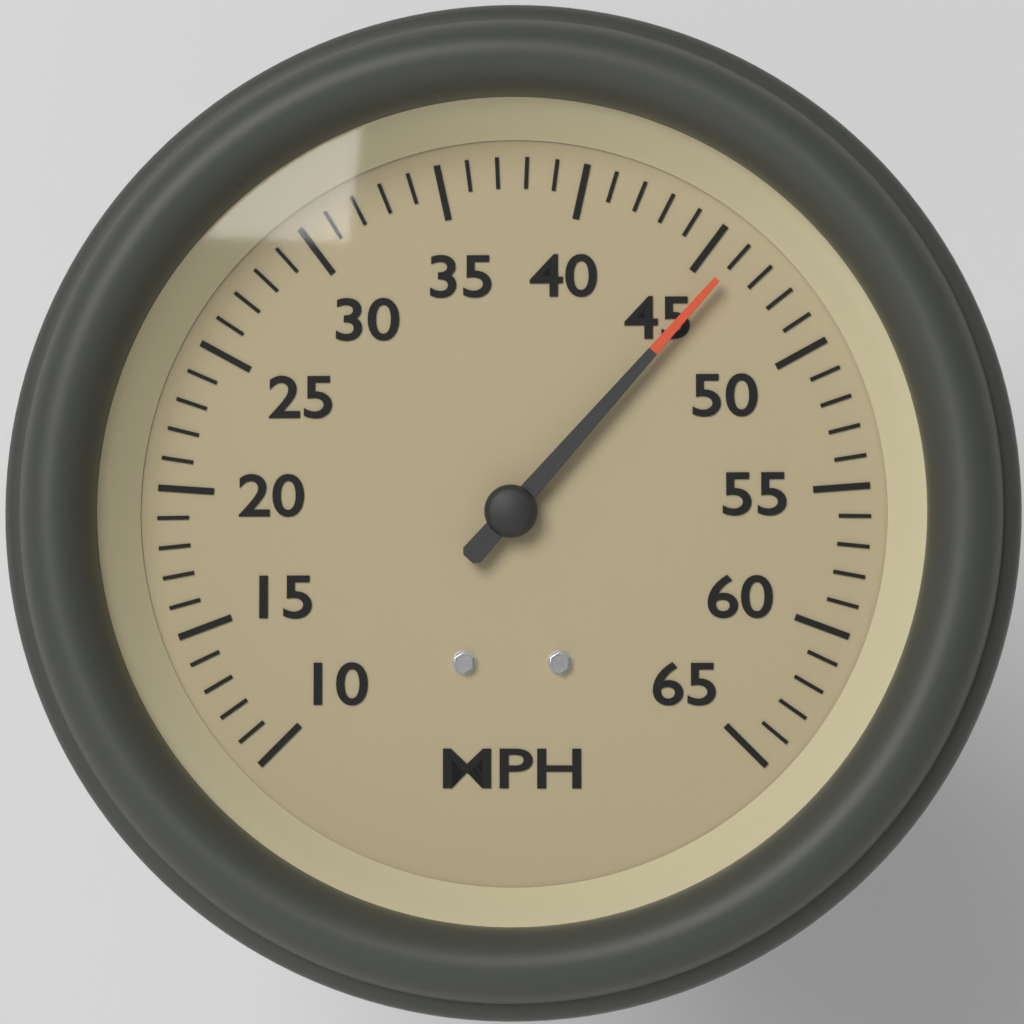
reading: 46 MPH
